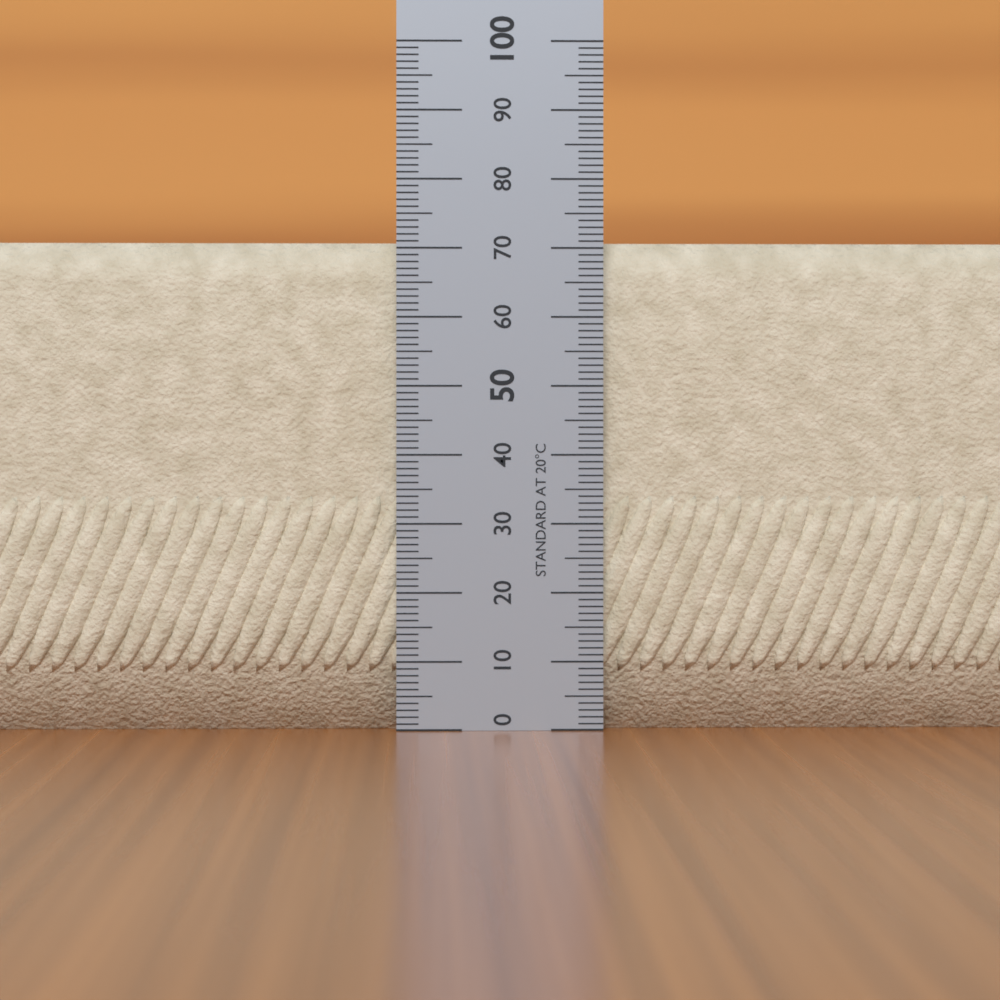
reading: 71 (no unit)
